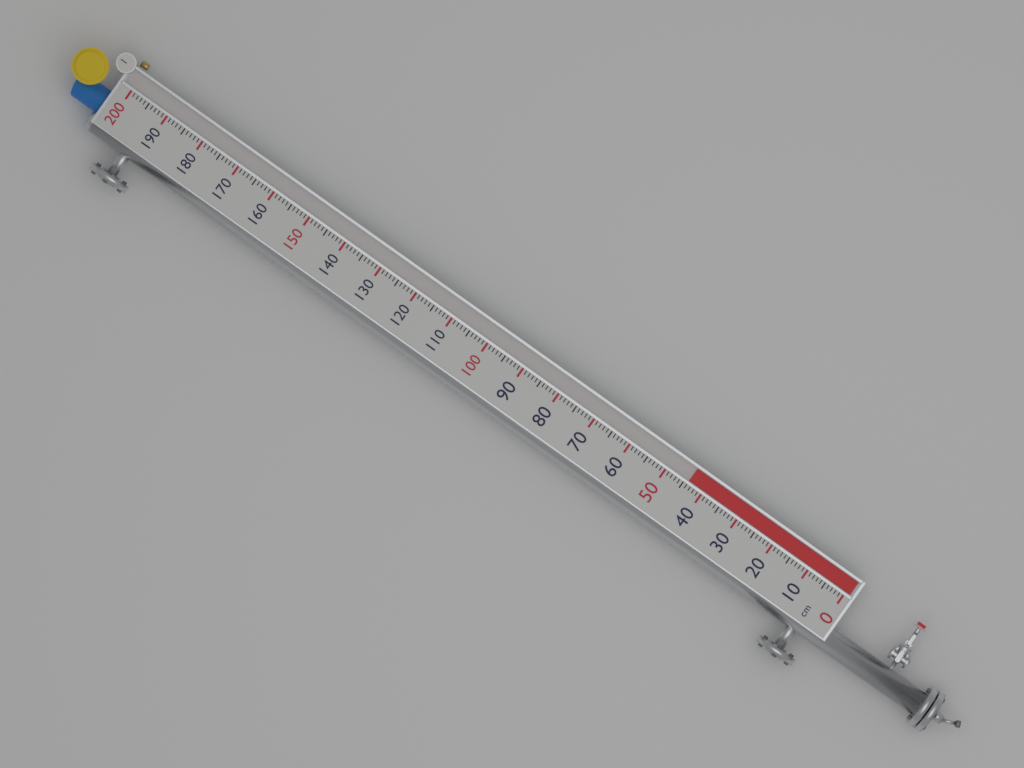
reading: 44 cm
